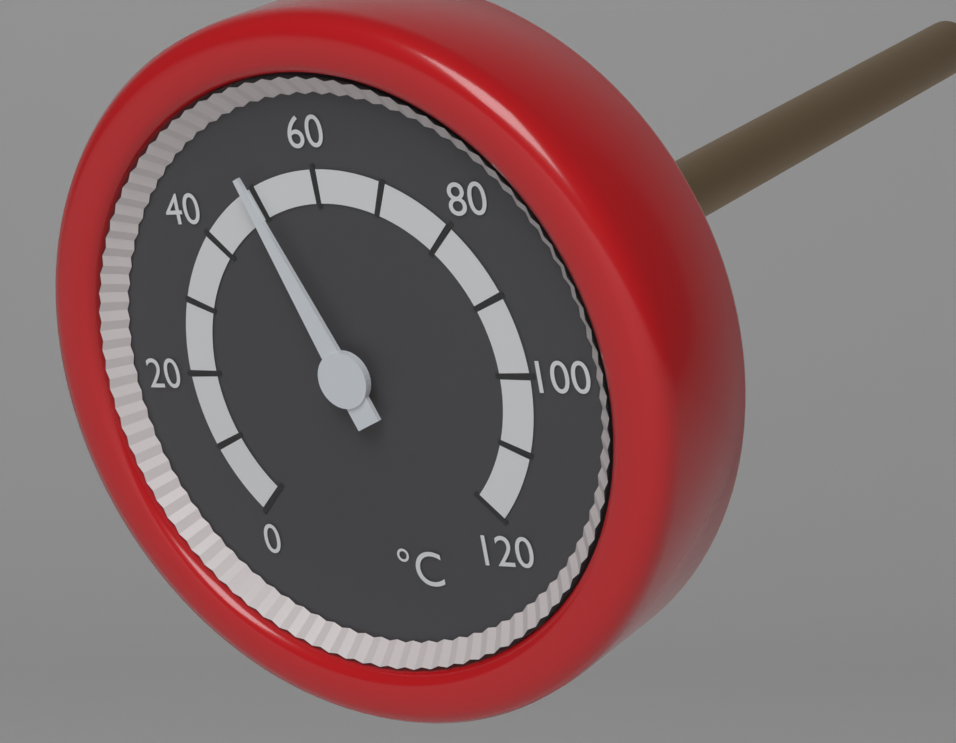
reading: 50 °C
